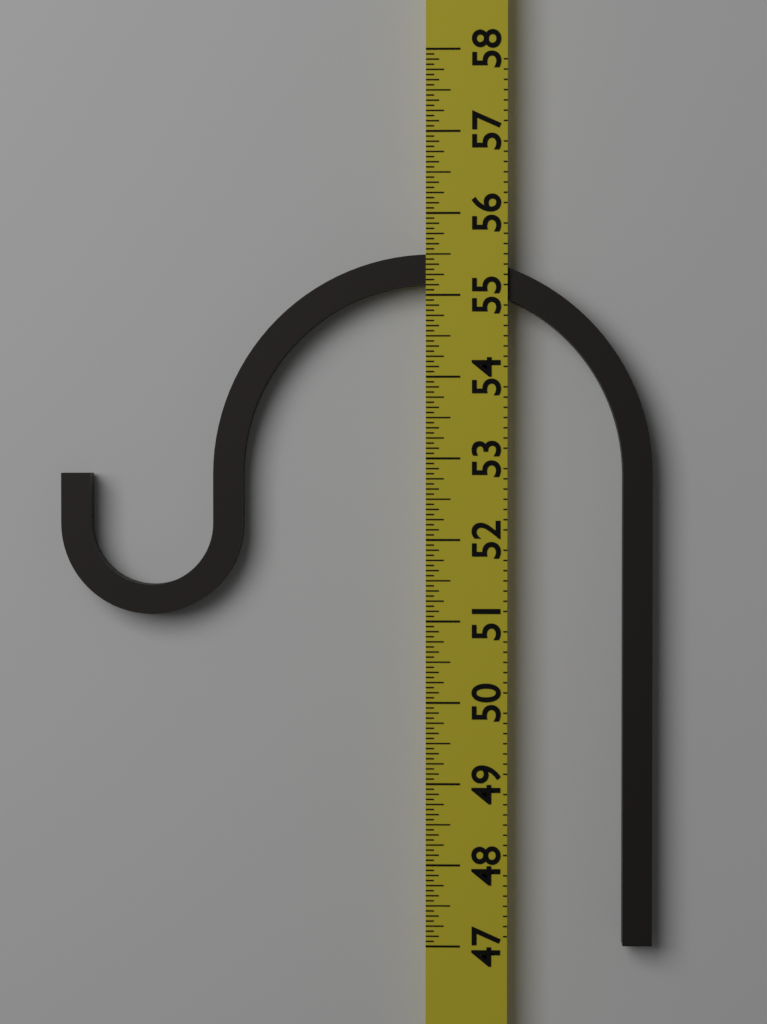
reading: 55.5000 (no unit)
